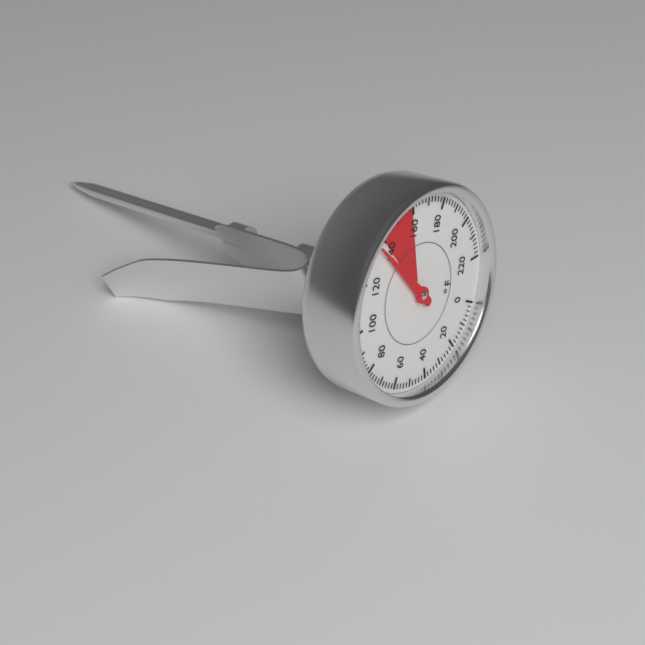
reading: 136 °F
